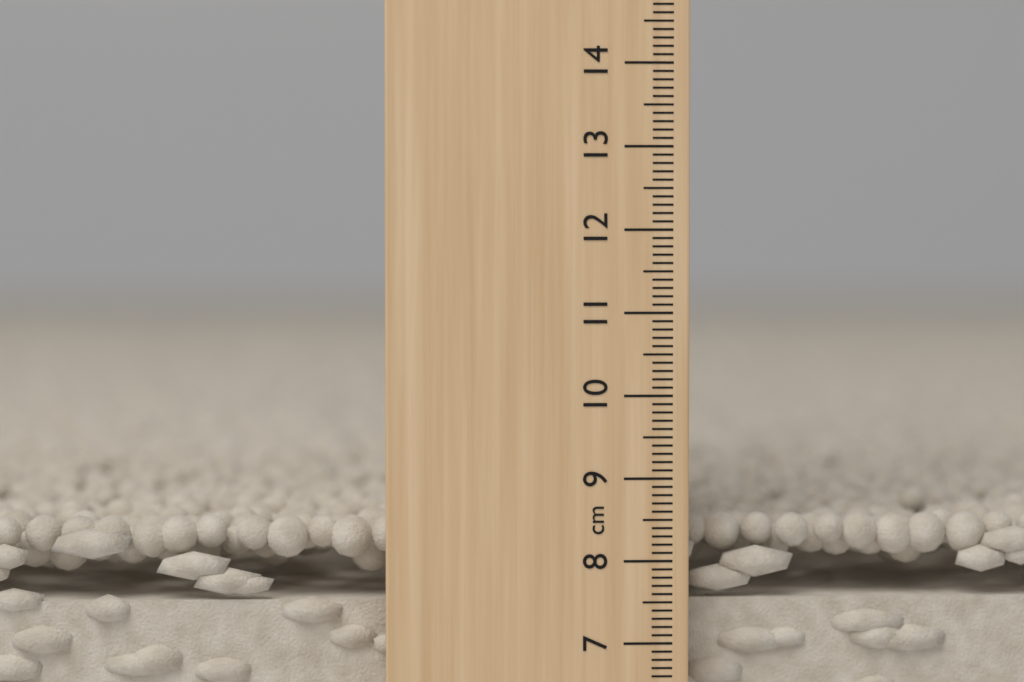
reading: 8.5 cm
